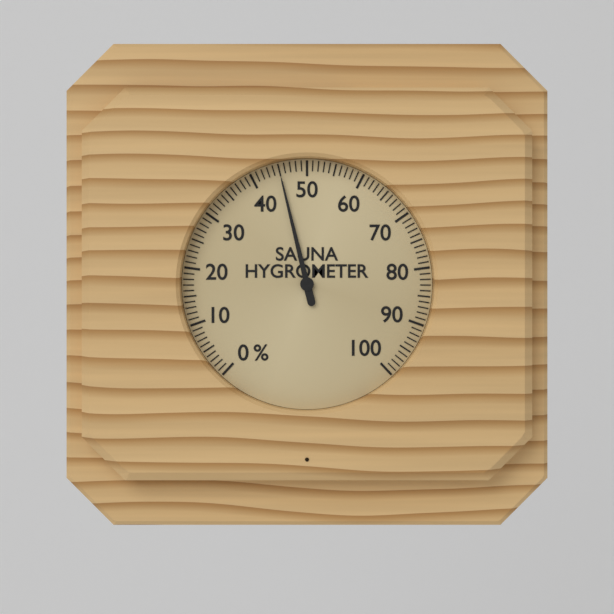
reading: 45 %
